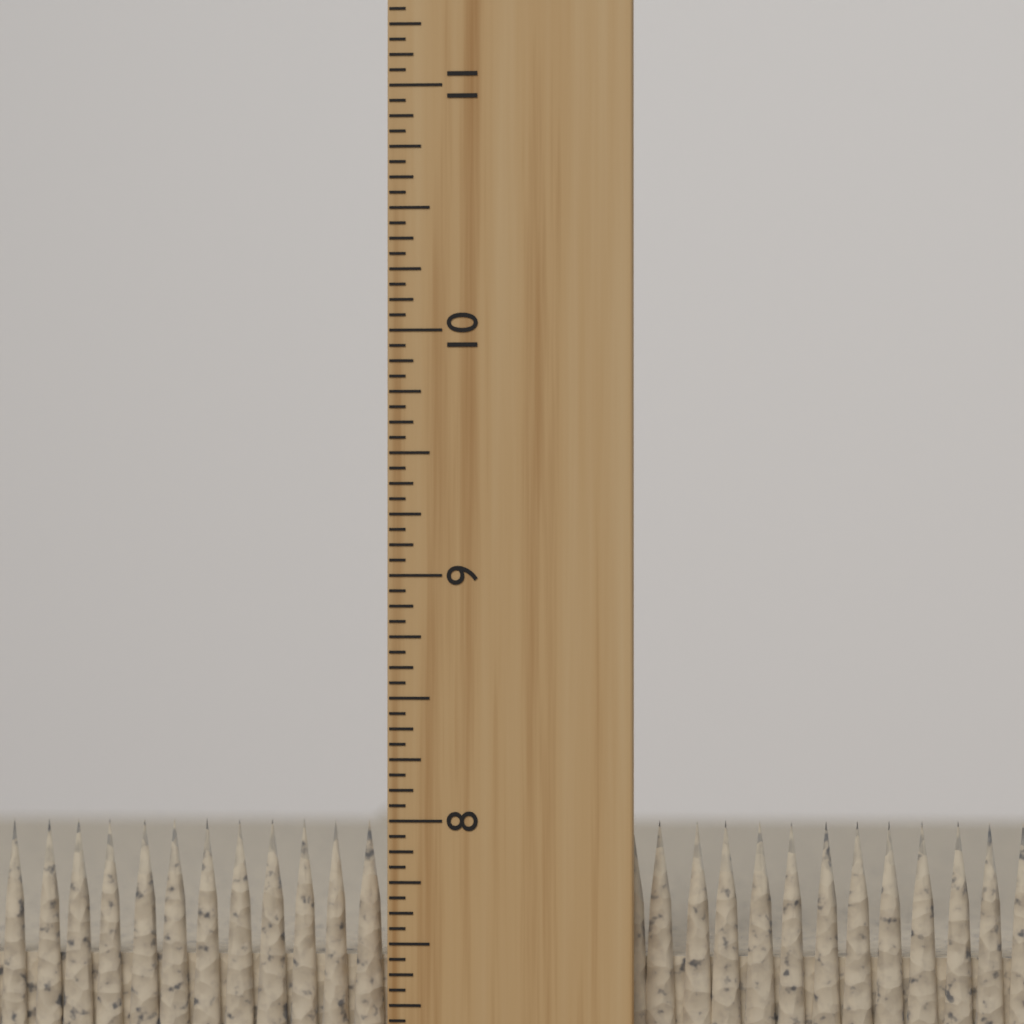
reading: 8.0000 inch
